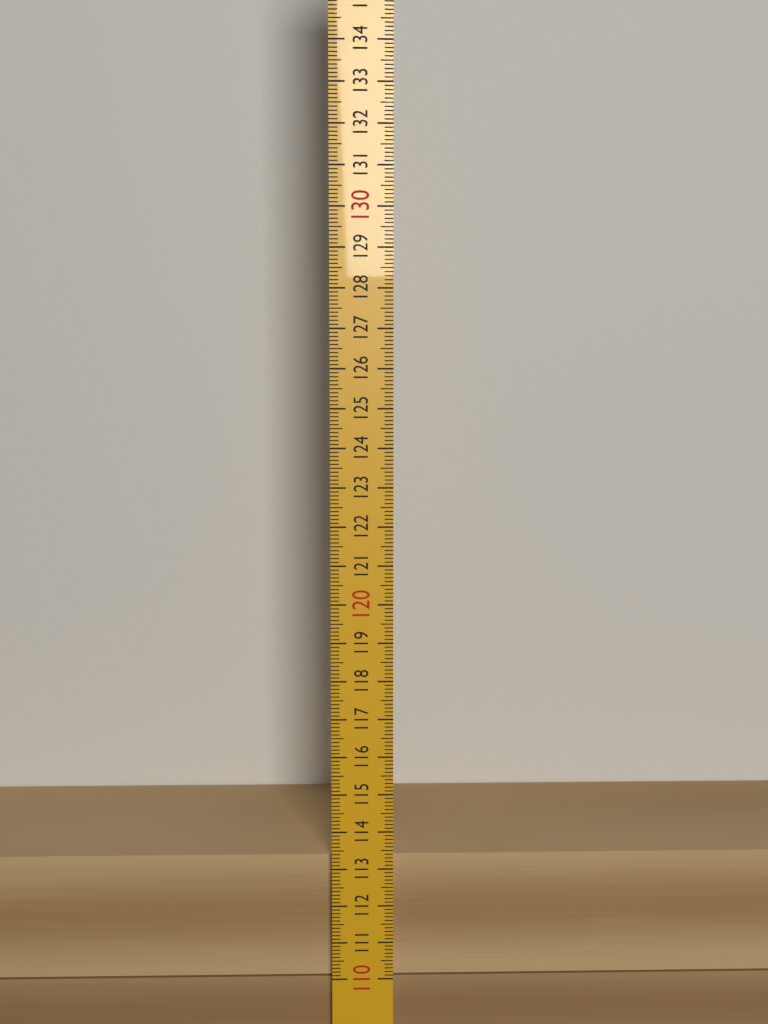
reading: 113.3 (no unit)
